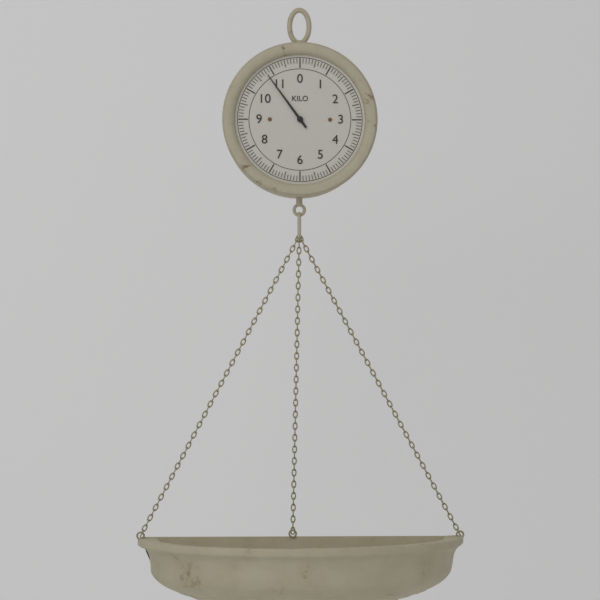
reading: 10.8 kg
